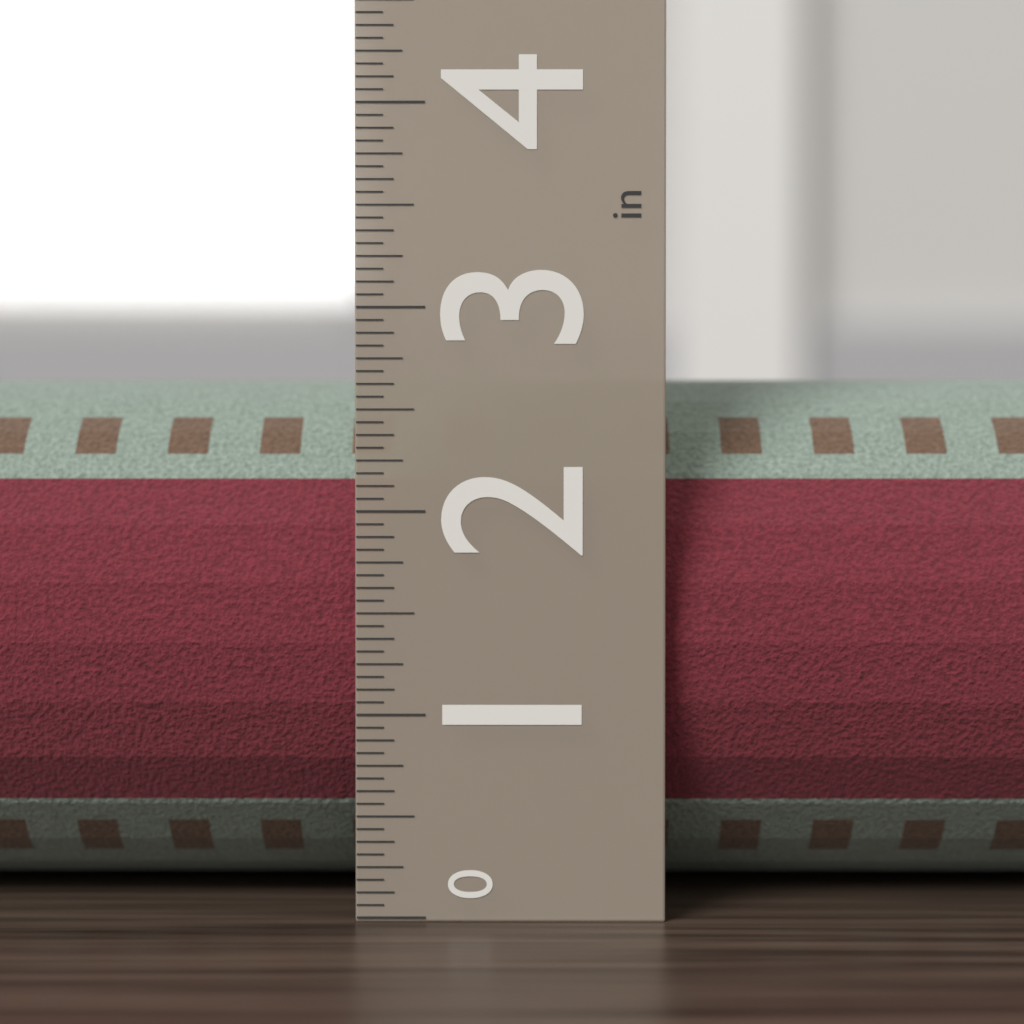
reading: 2.6875 in
